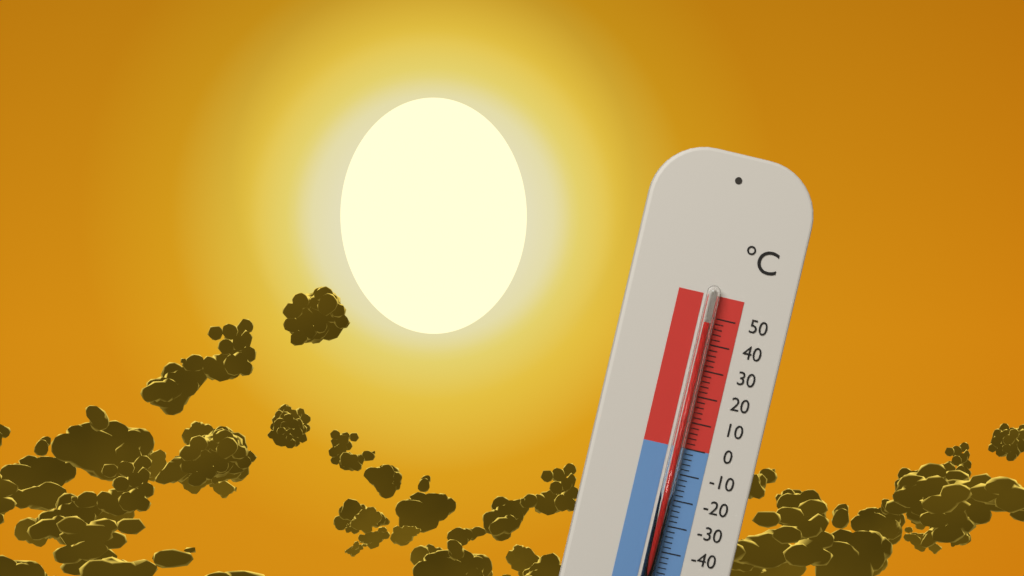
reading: 48 °C
